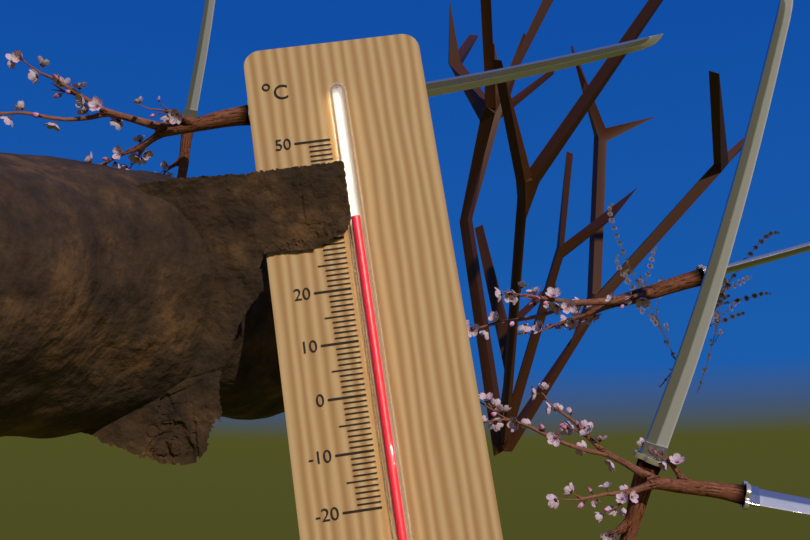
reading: 33 °C
